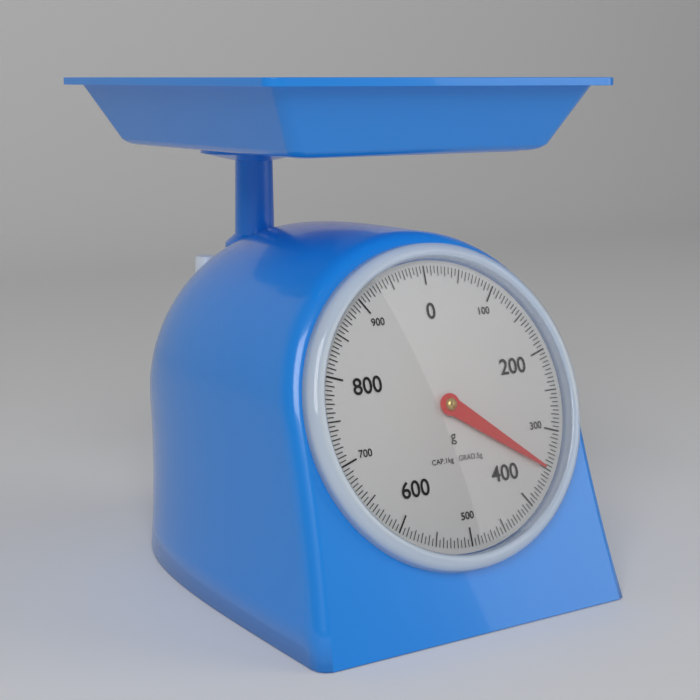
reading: 350 g
